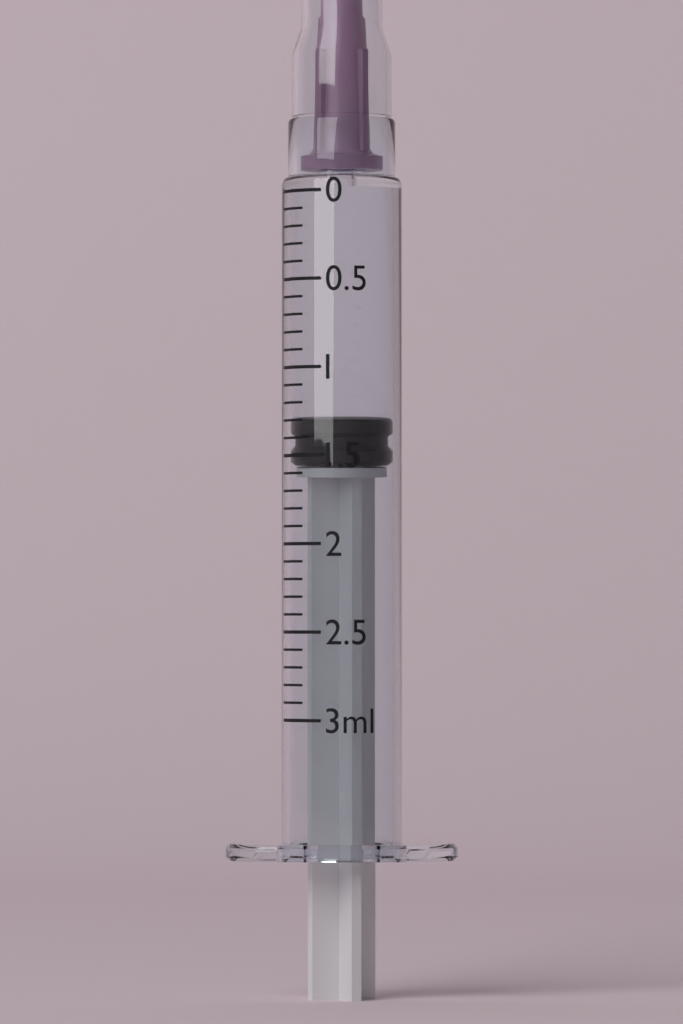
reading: 1.3 ml
